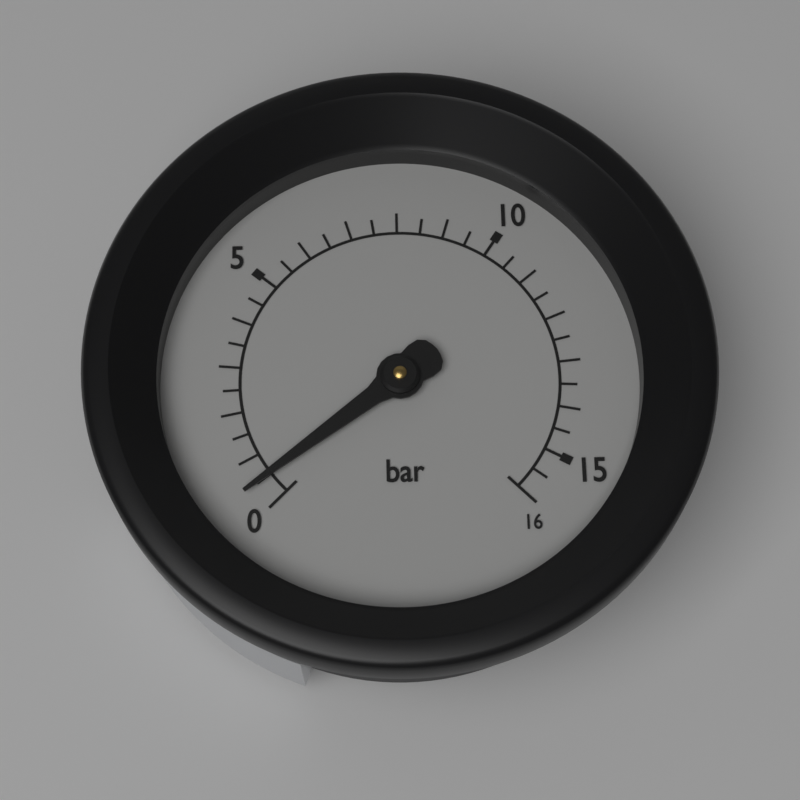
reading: 0.5 bar
